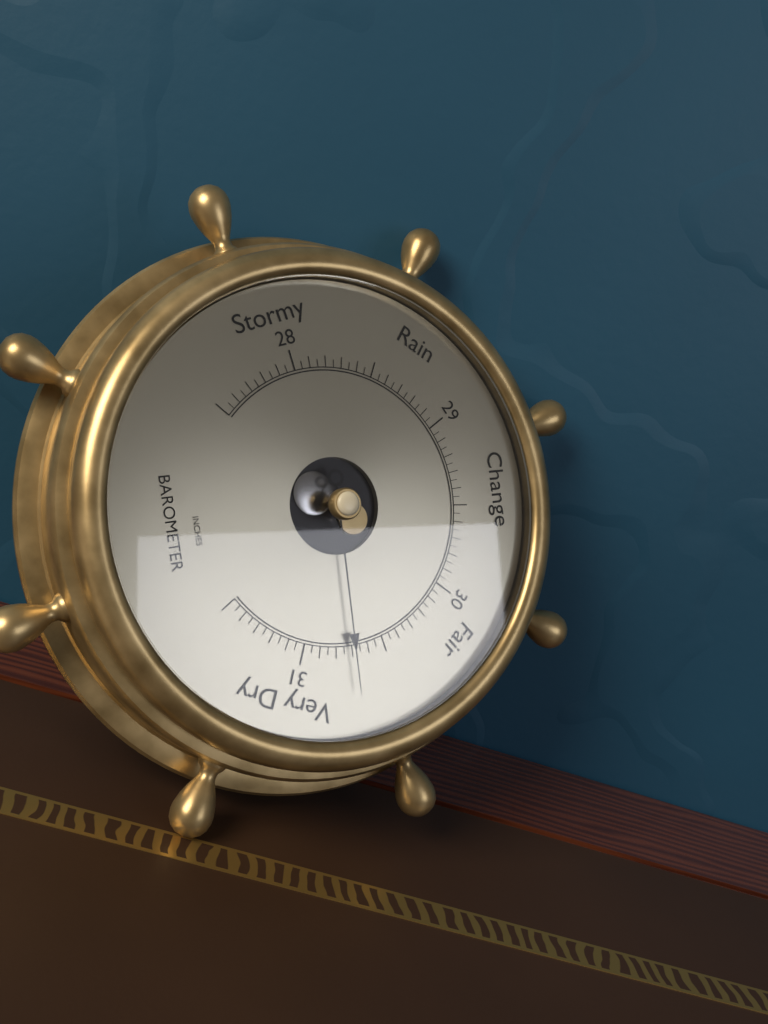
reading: 30.70 inHg
